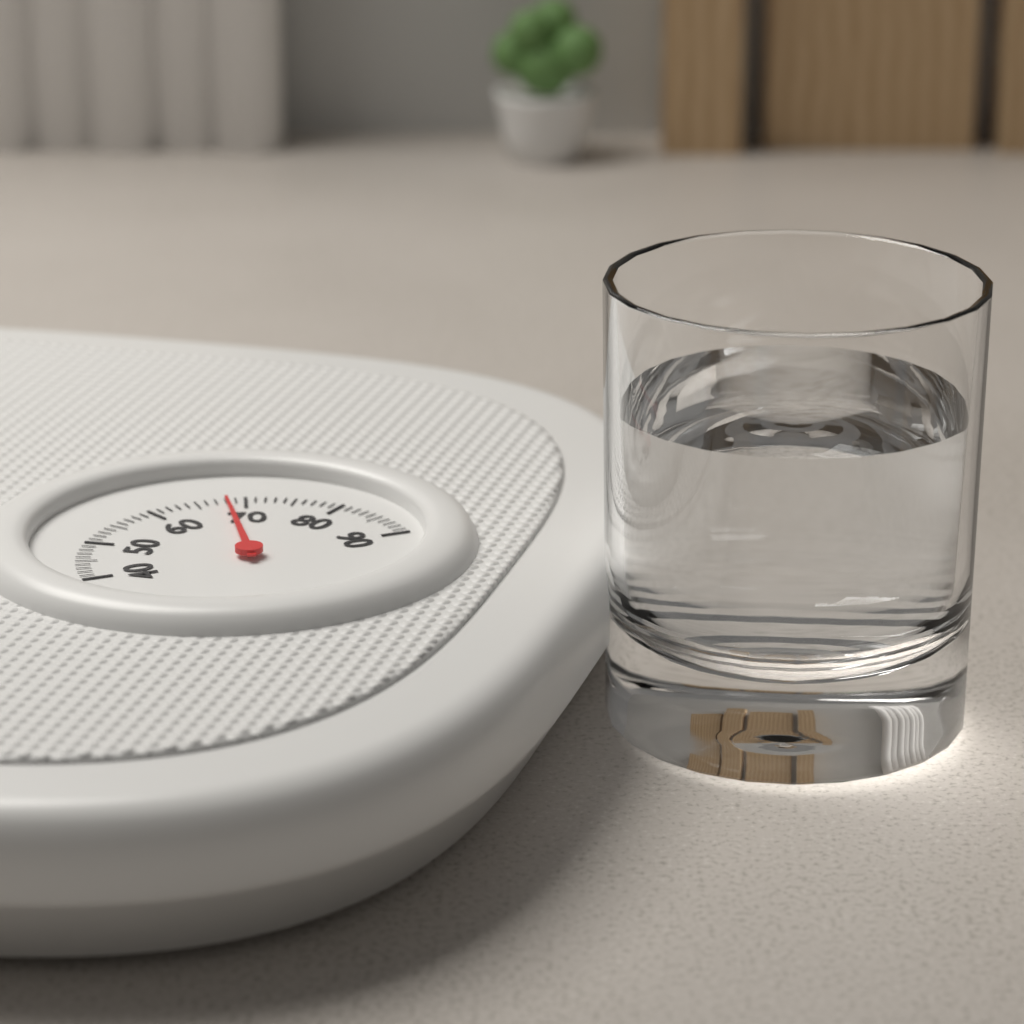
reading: 68 (no unit)
